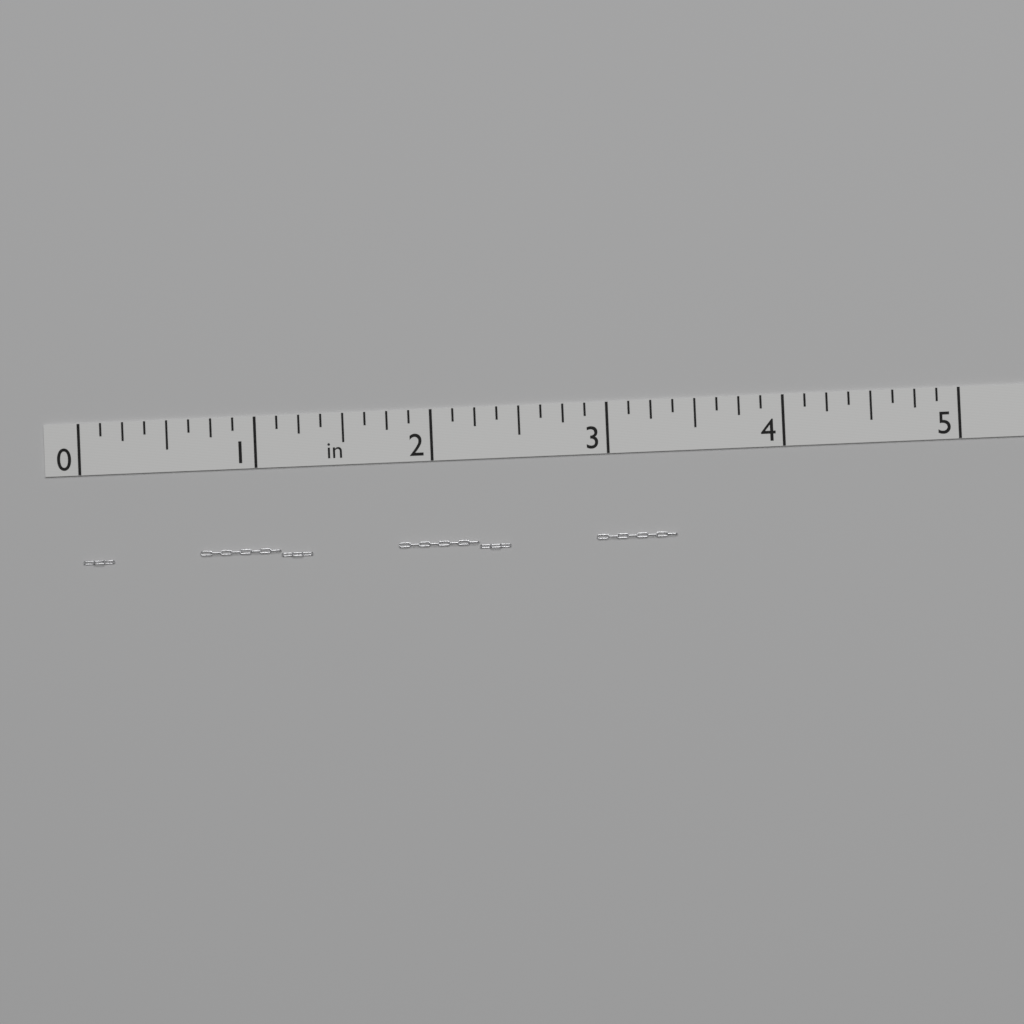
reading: 3.375 in
